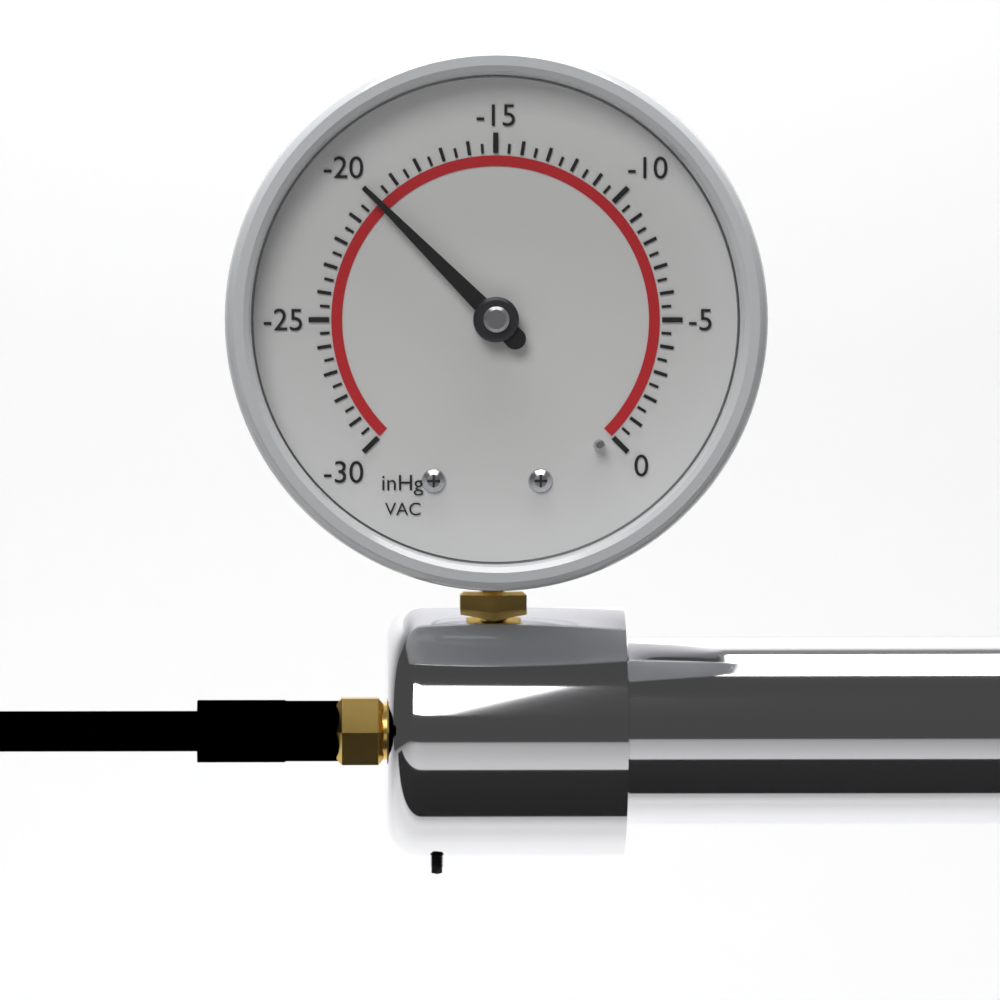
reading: -20.0 inHg
